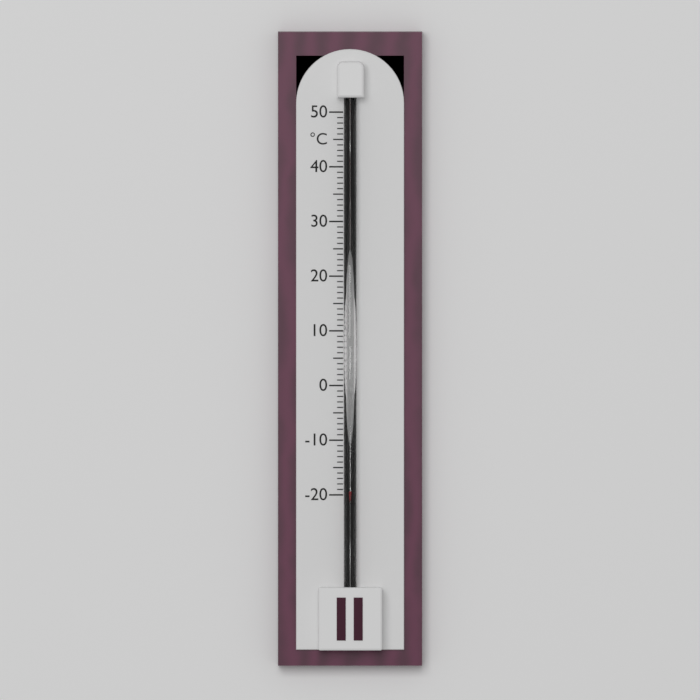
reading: -19 °C
